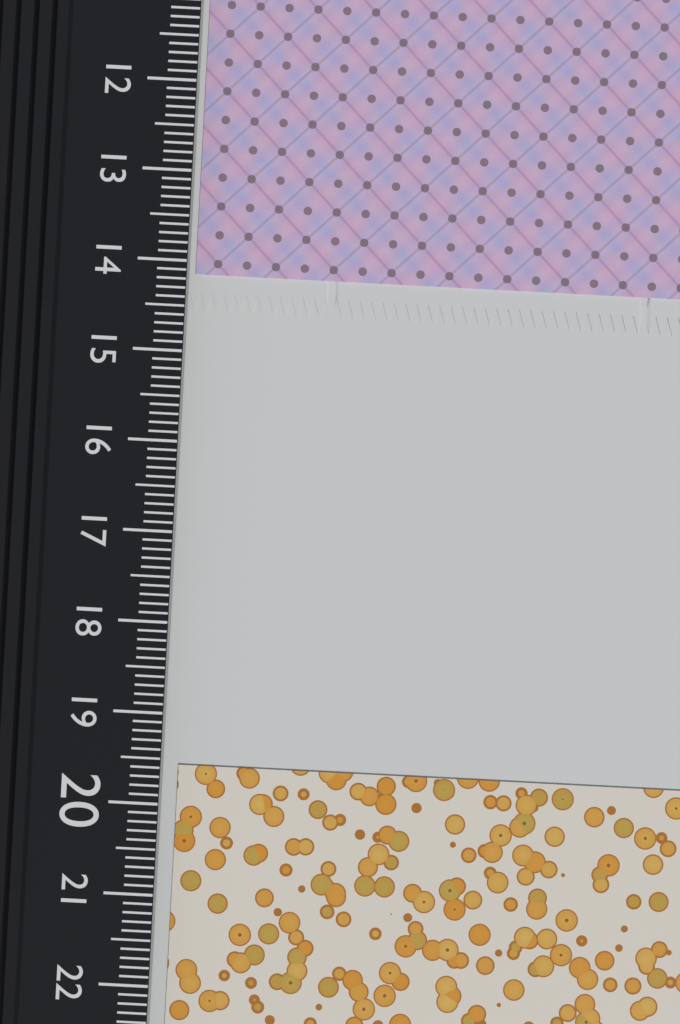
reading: 14.1 cm
